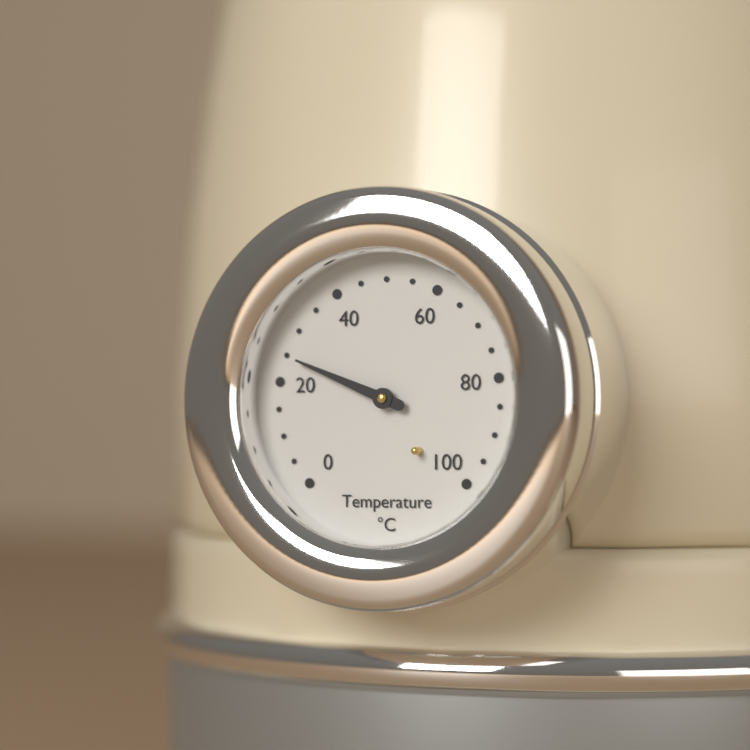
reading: 25 °C
